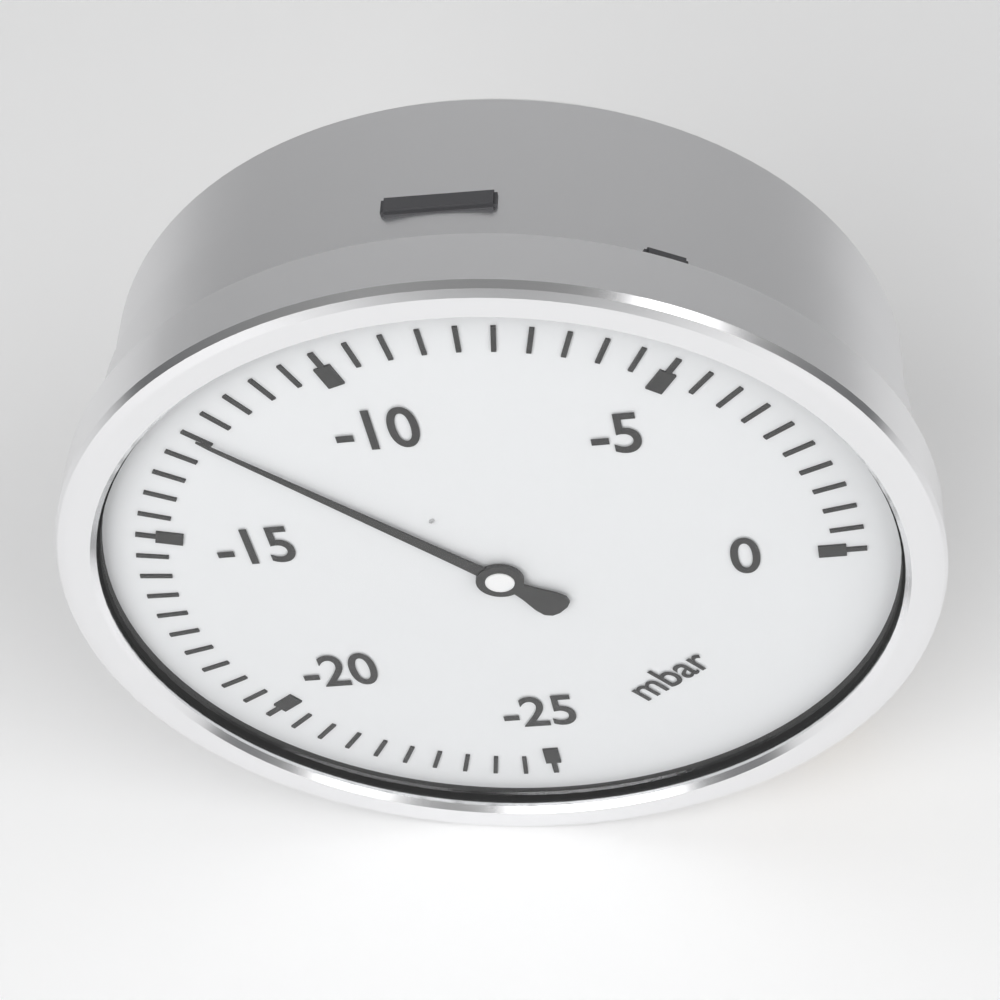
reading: -12.5 mbar
